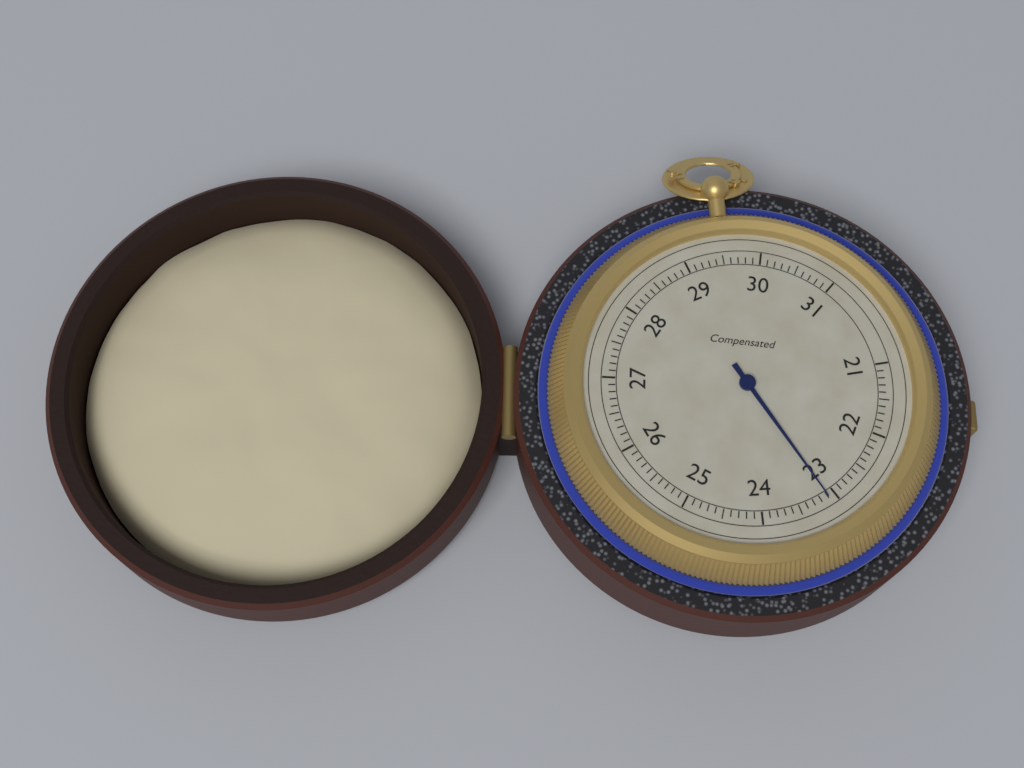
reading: 23.1 (no unit)
